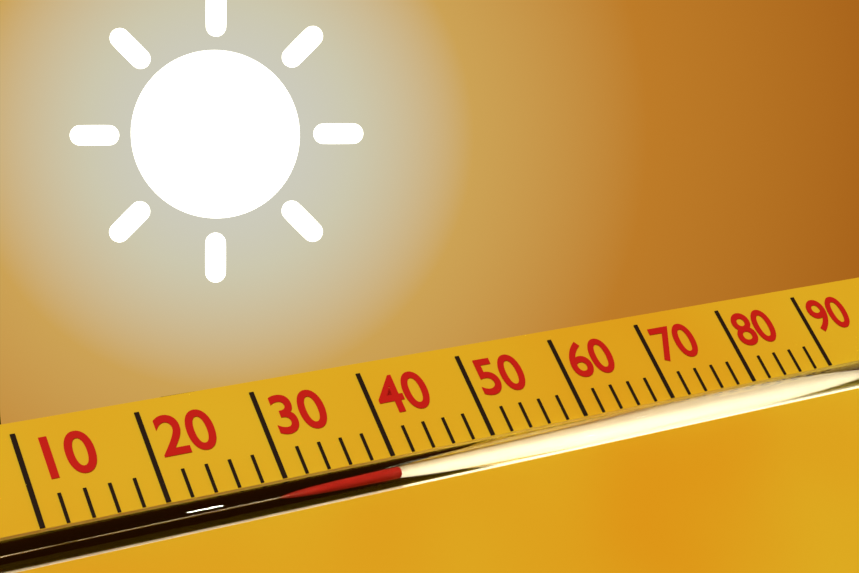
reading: 40 (no unit)
